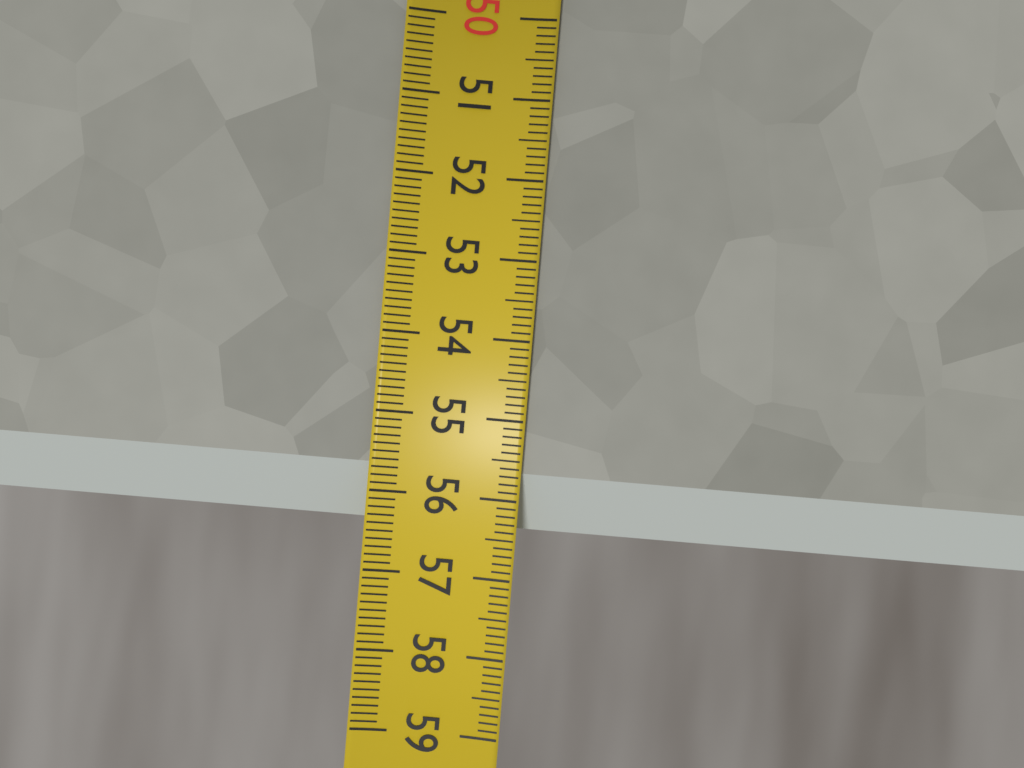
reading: 56.4 (no unit)
